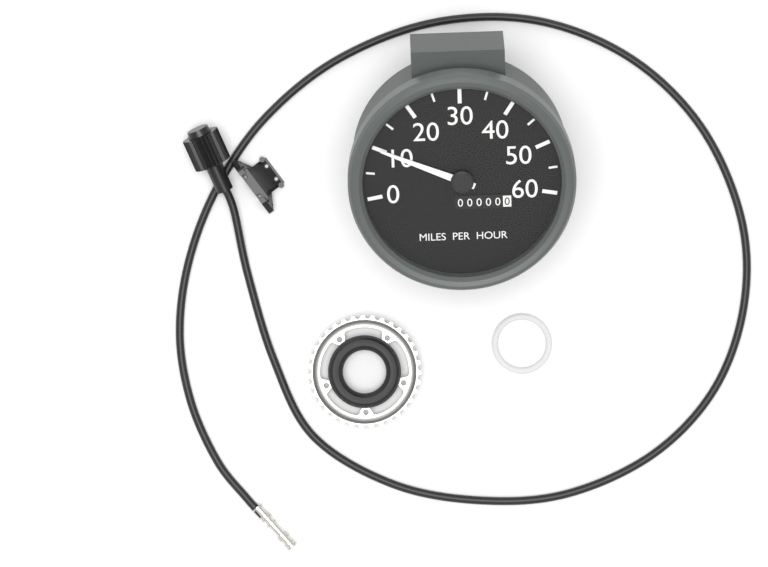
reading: 10 mph
